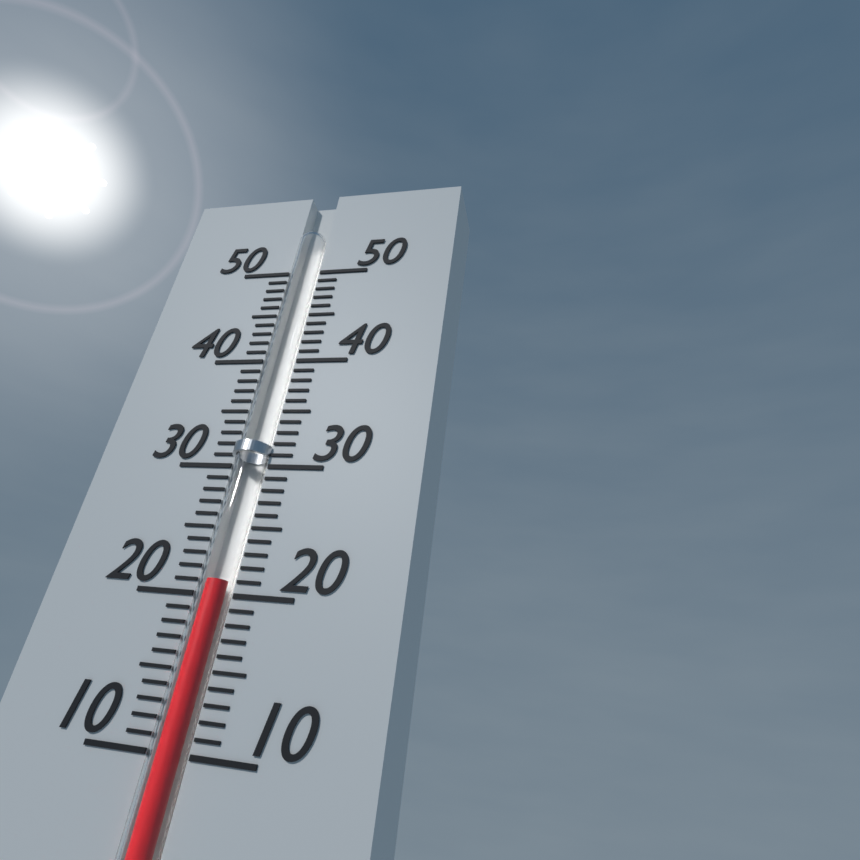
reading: 21 (no unit)
